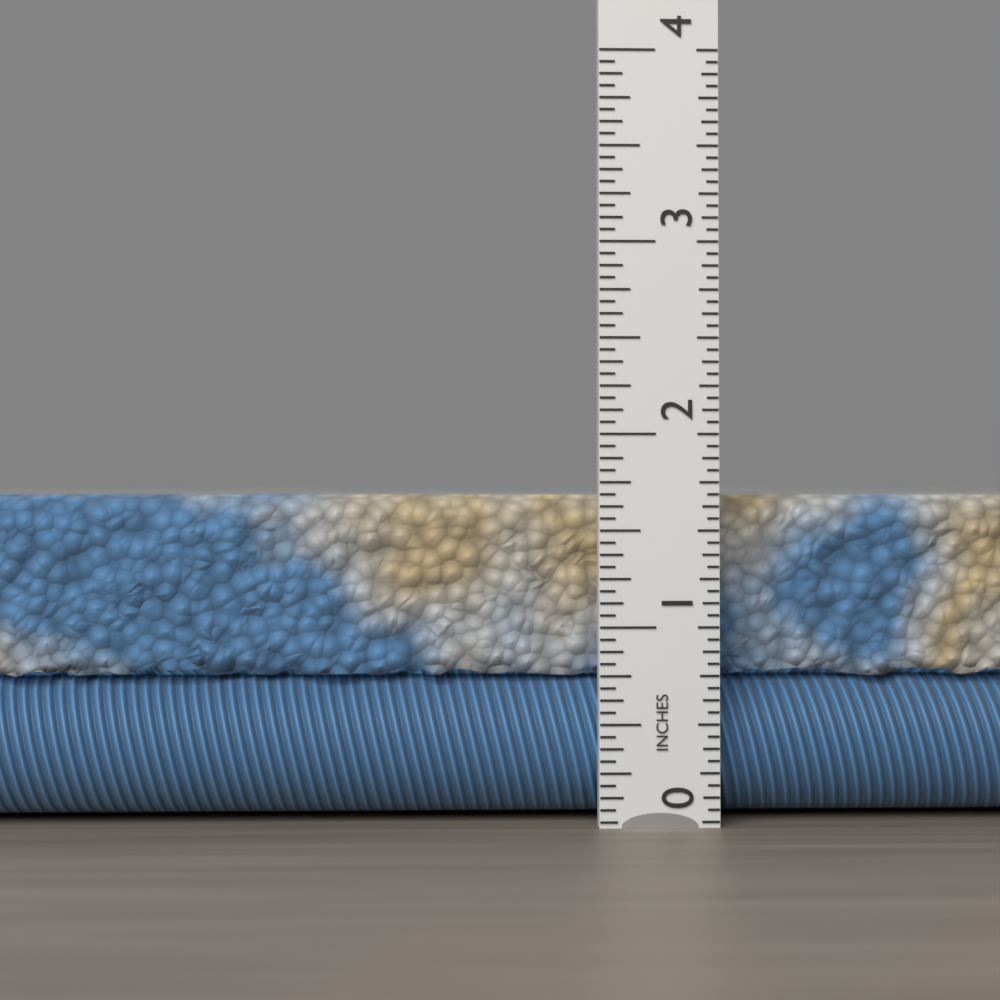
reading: 1.6875 in
